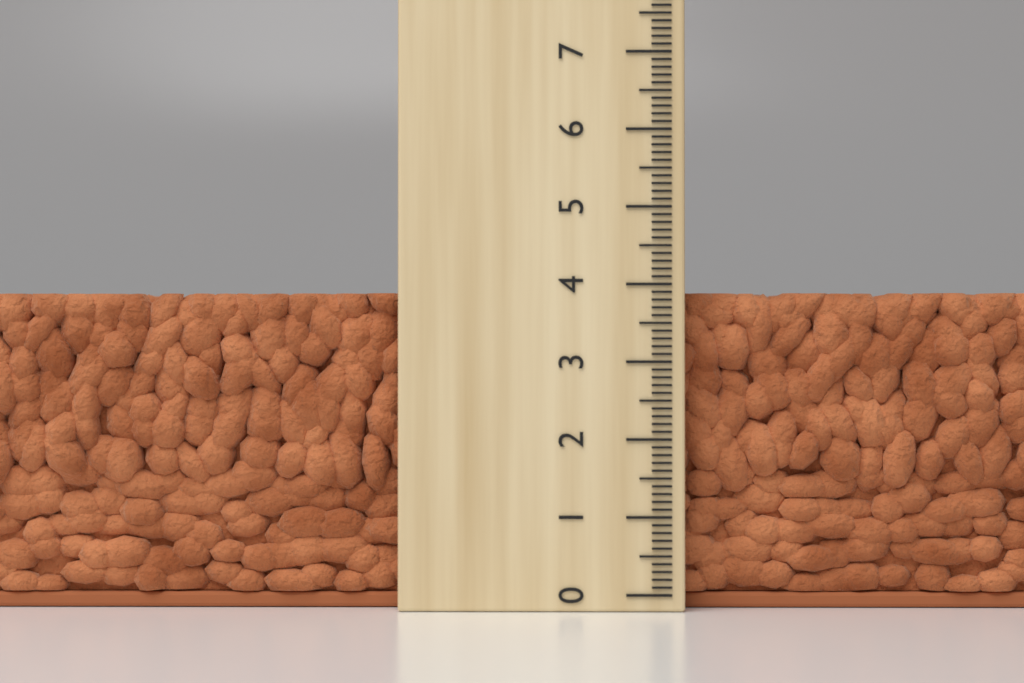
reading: 3.9 (no unit)
